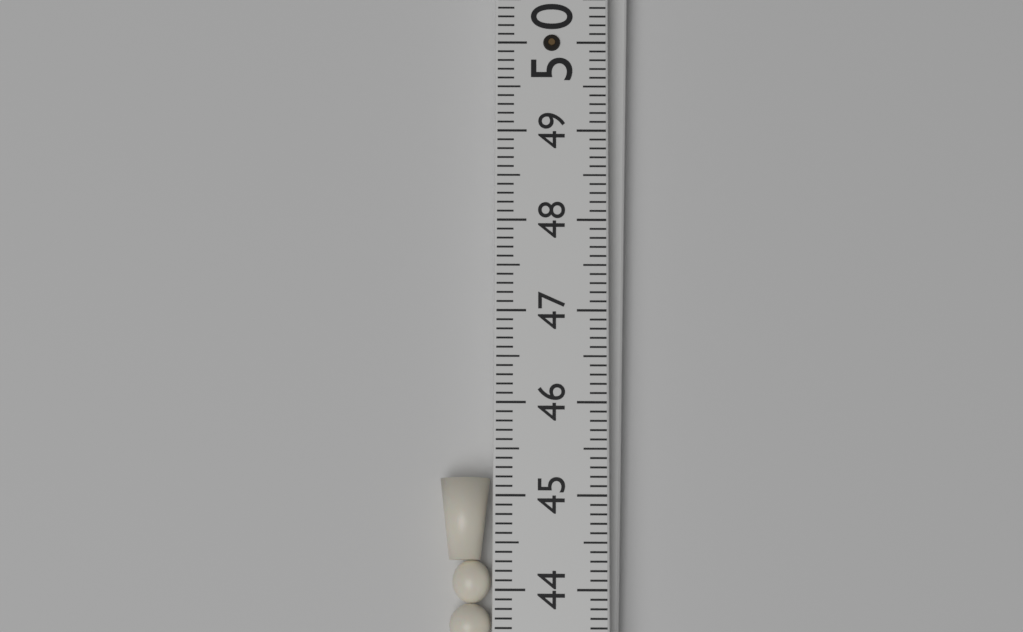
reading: 45.2 (no unit)
